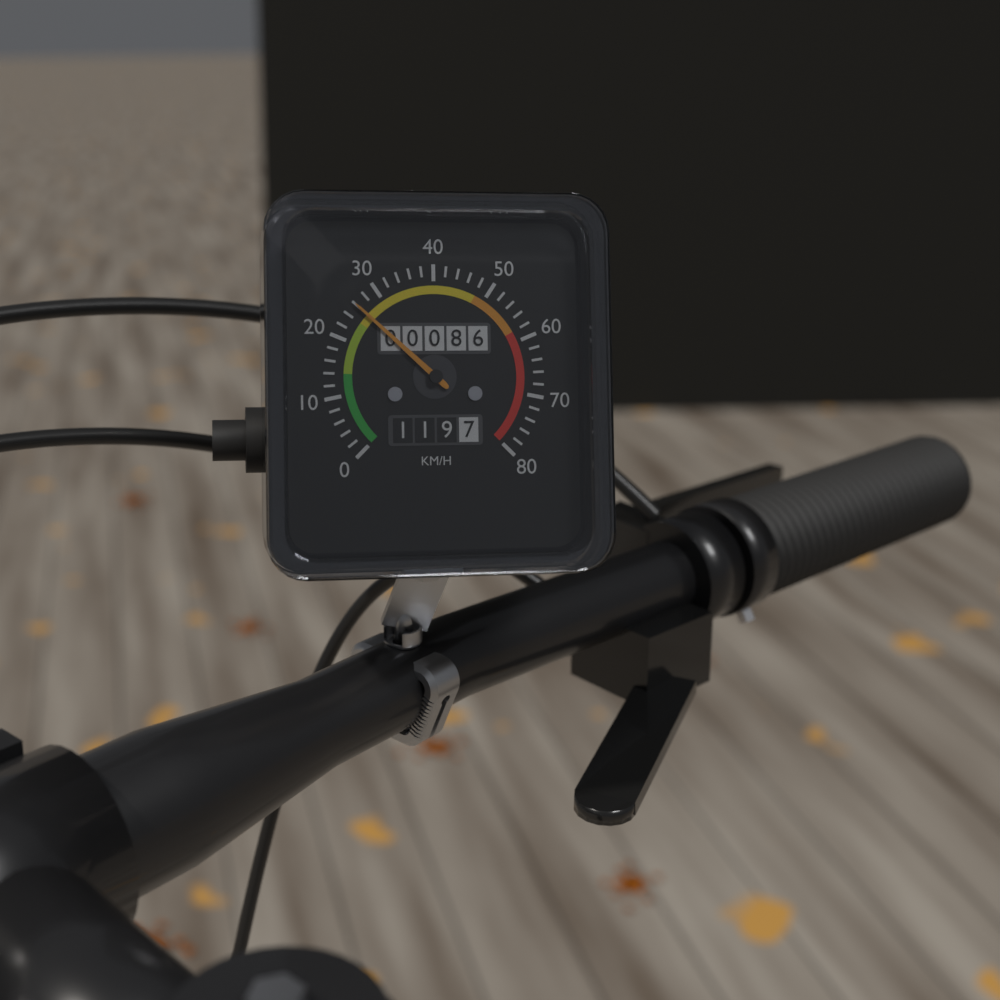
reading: 26 km/h
